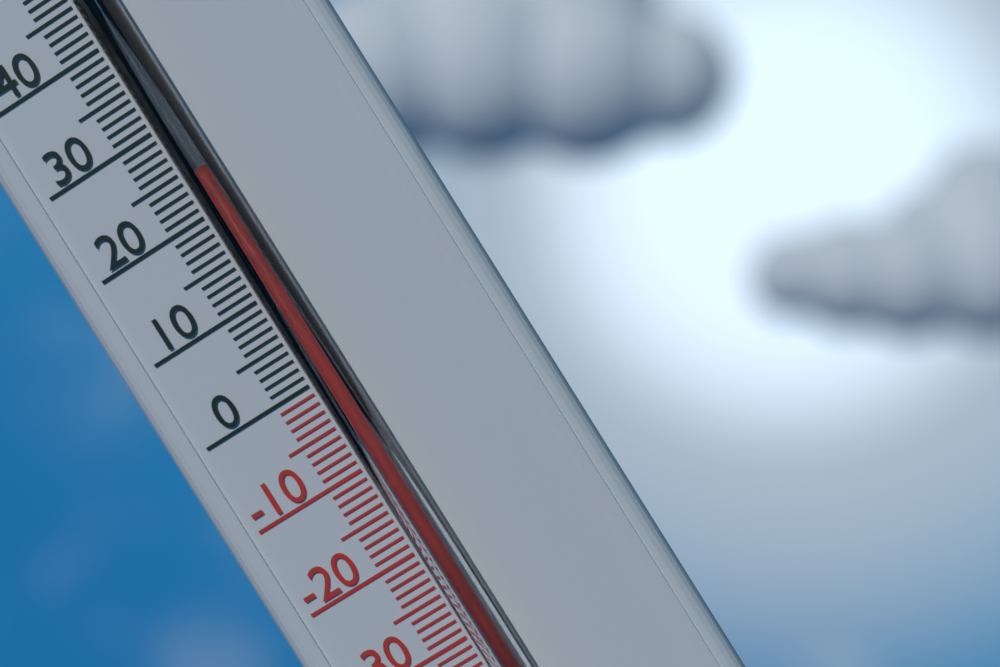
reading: 23 °C
